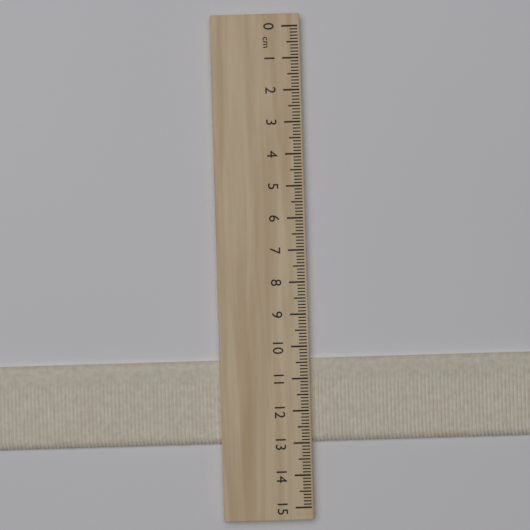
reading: 13.0 cm
